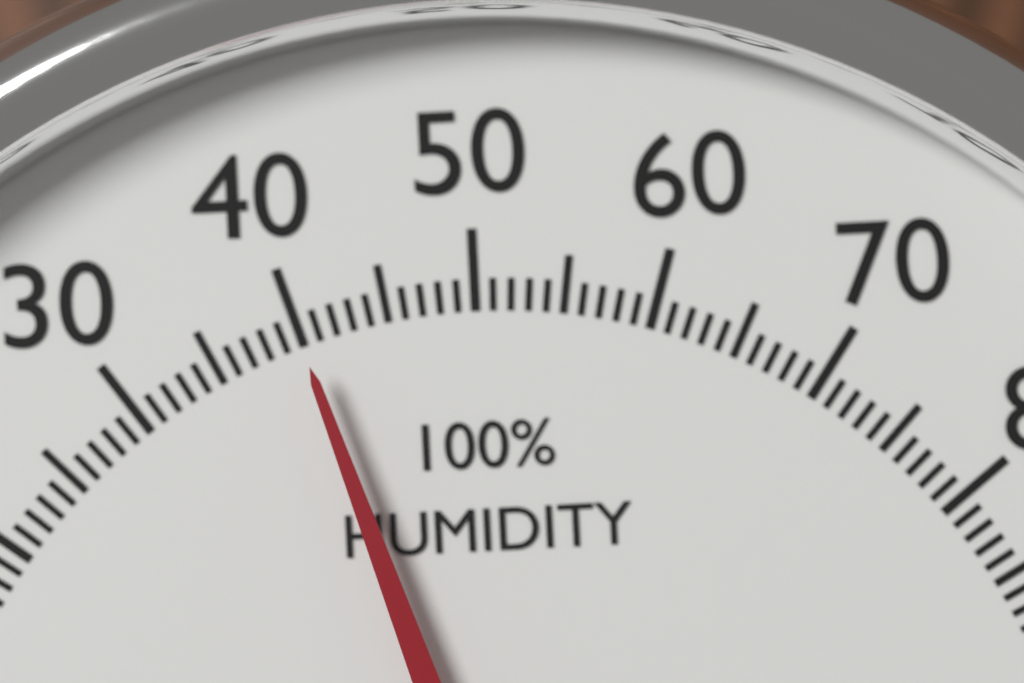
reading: 40 %
